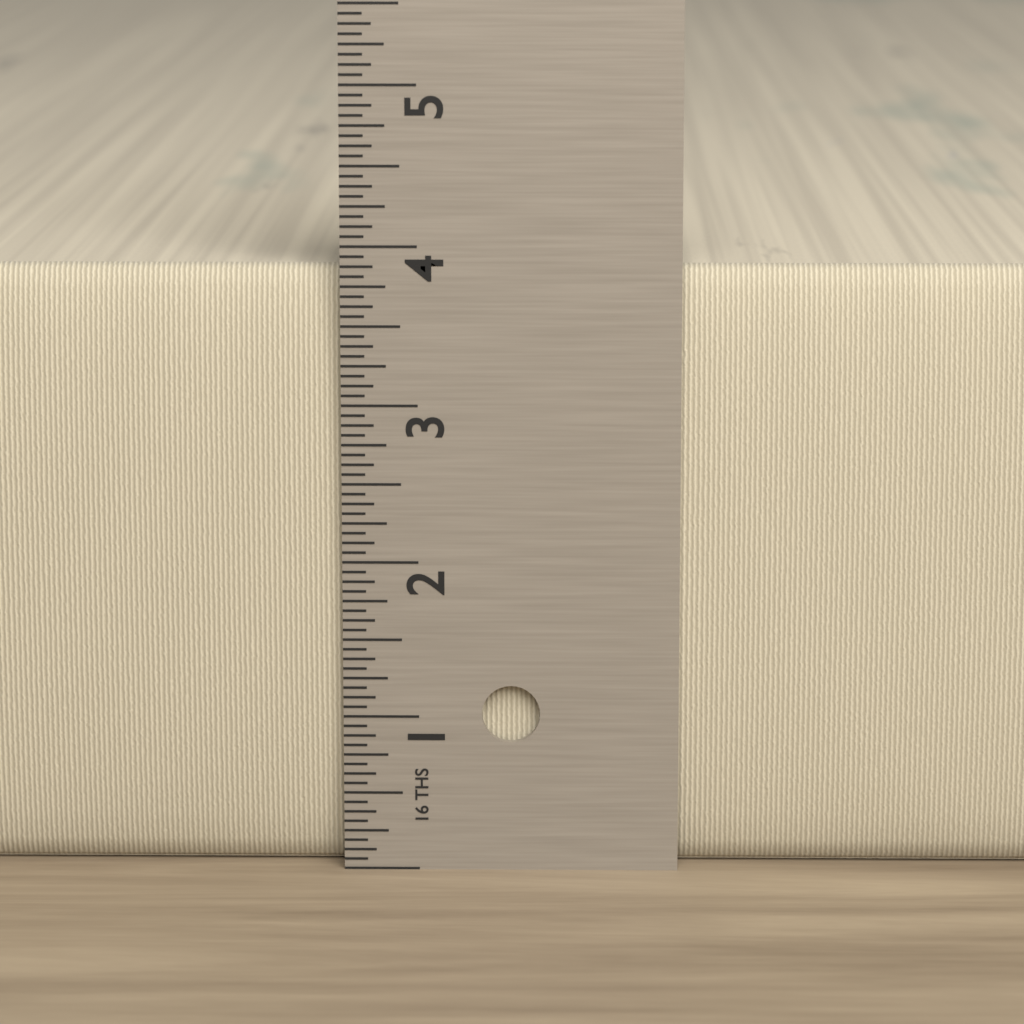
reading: 3.8750 in
